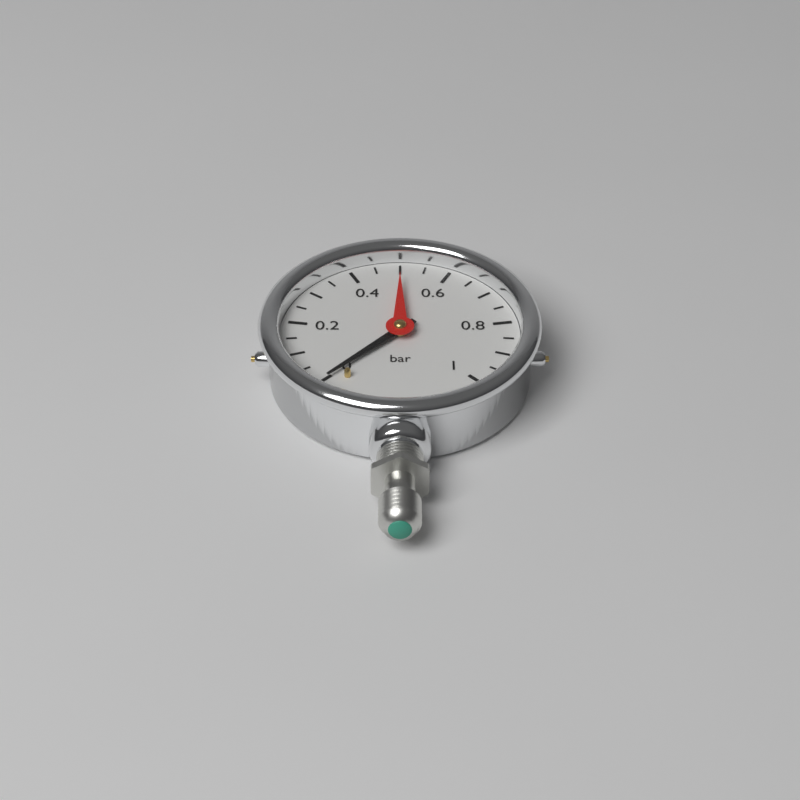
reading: 0.00 bar
